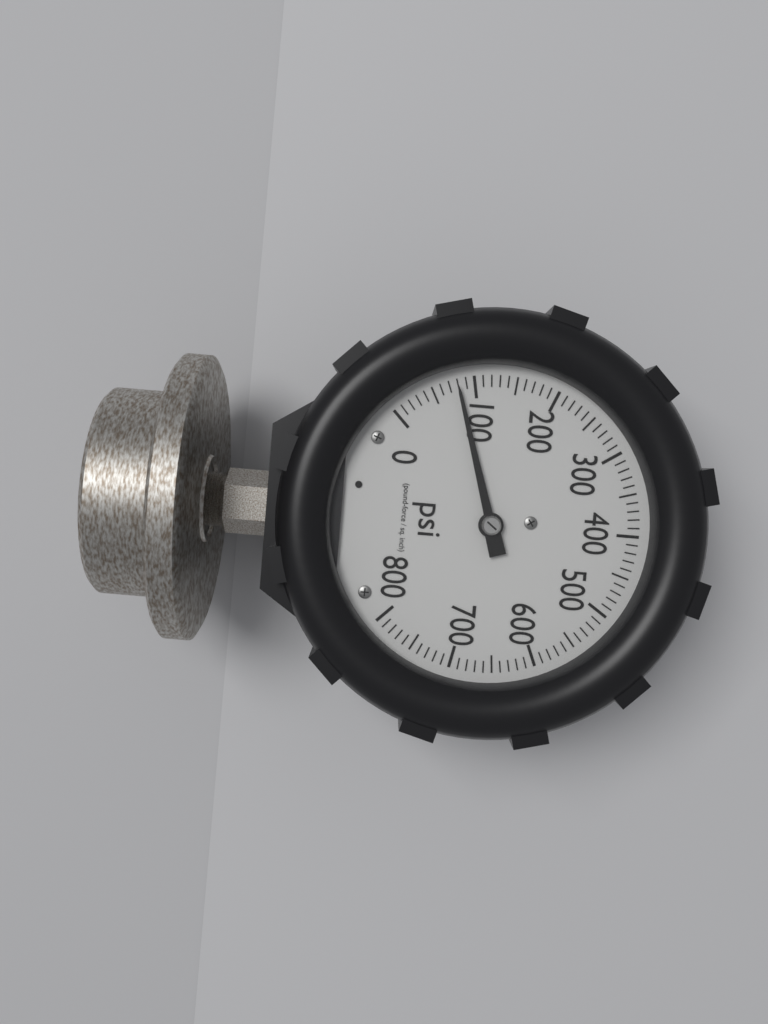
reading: 80 psi
